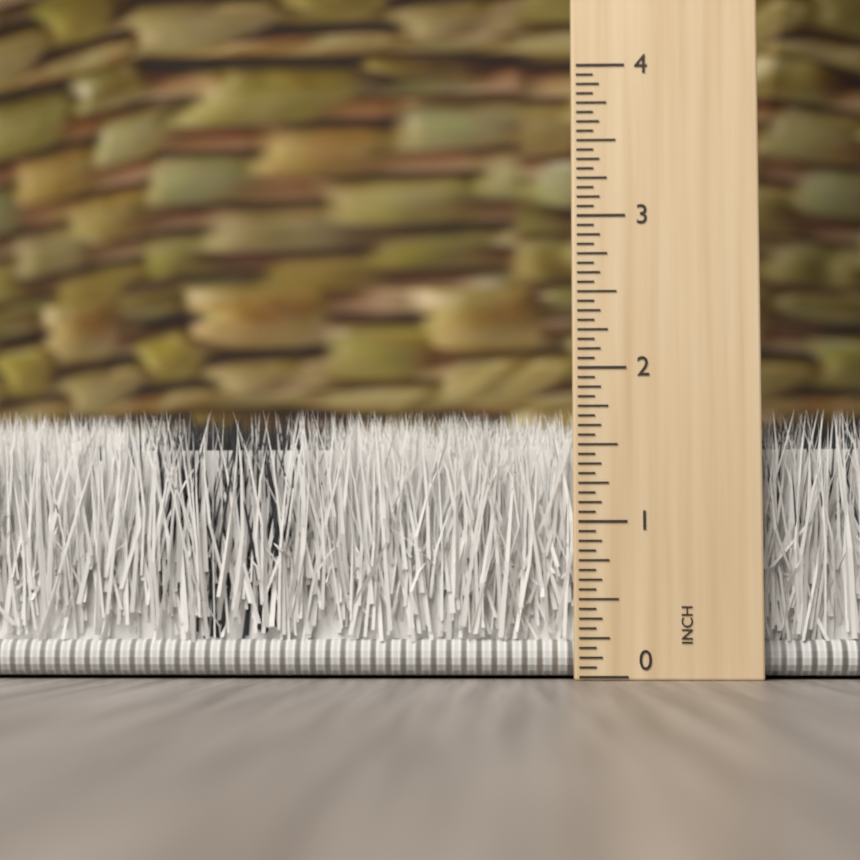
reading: 1.7500 inch
